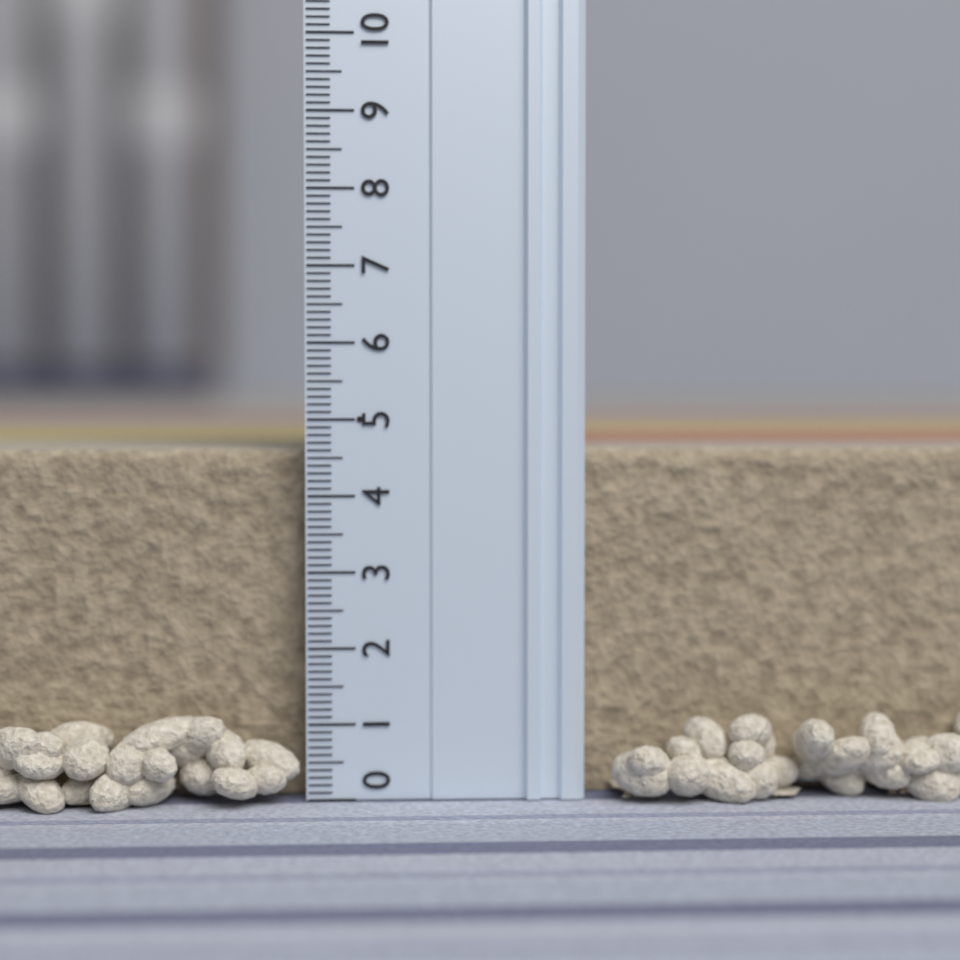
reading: 4.6 (no unit)
